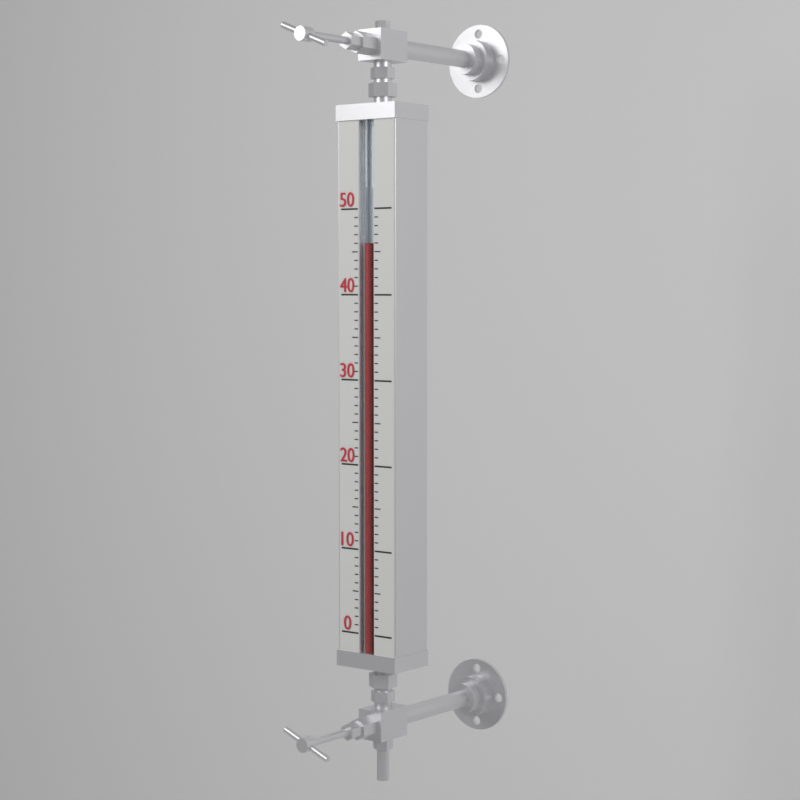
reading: 46 (no unit)
